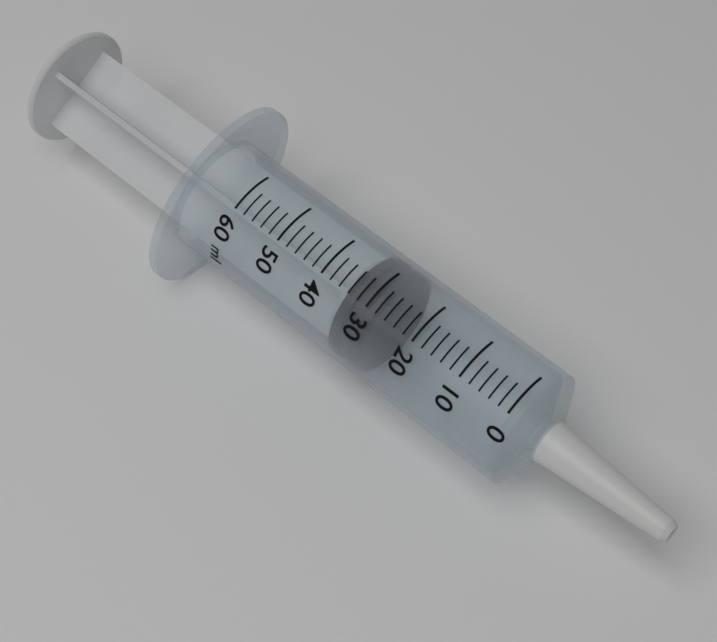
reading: 28 ml
